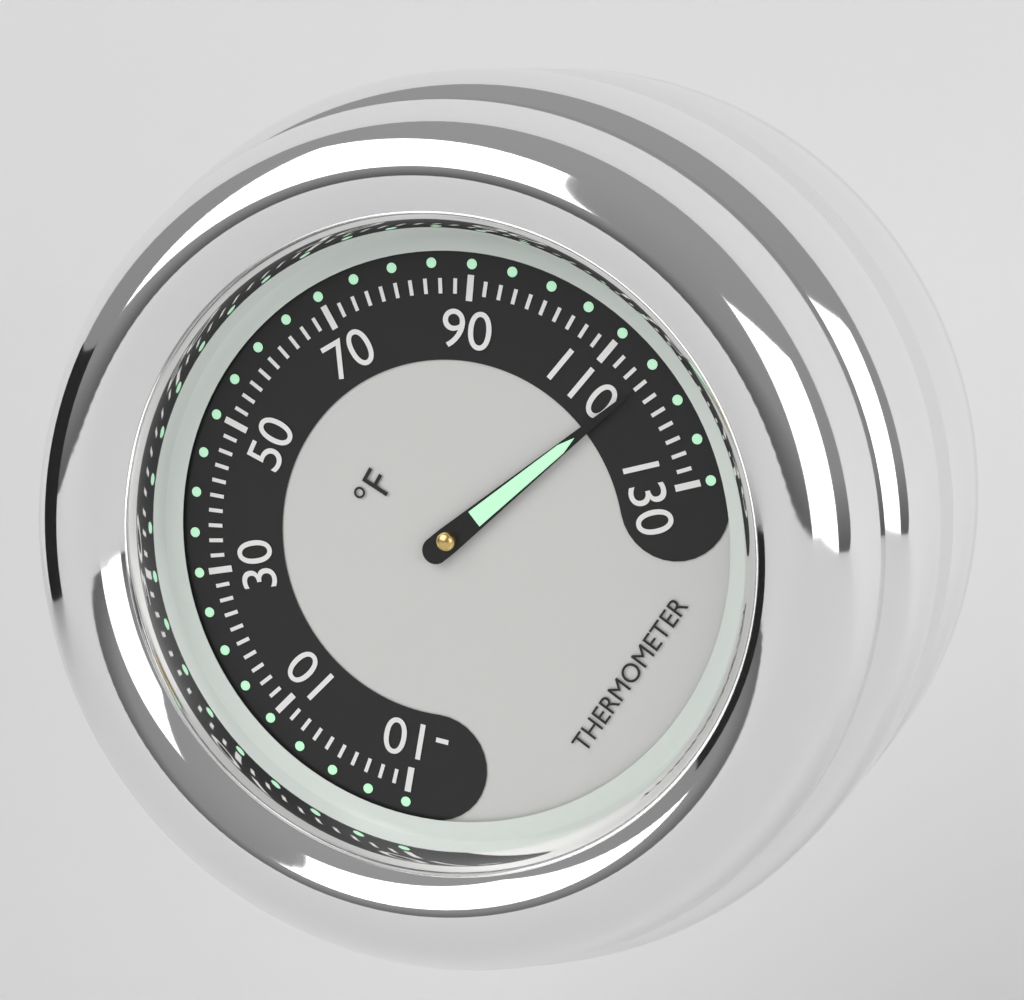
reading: 116 °F
